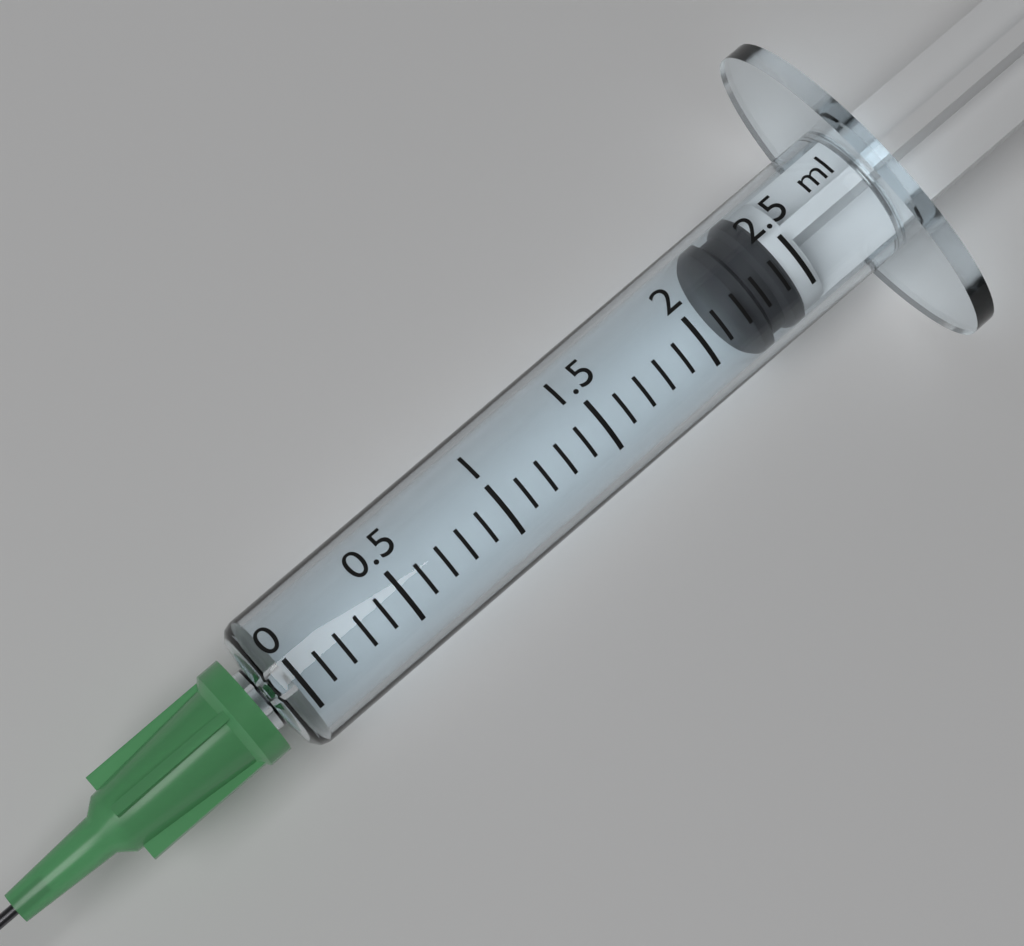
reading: 2.2 ml
